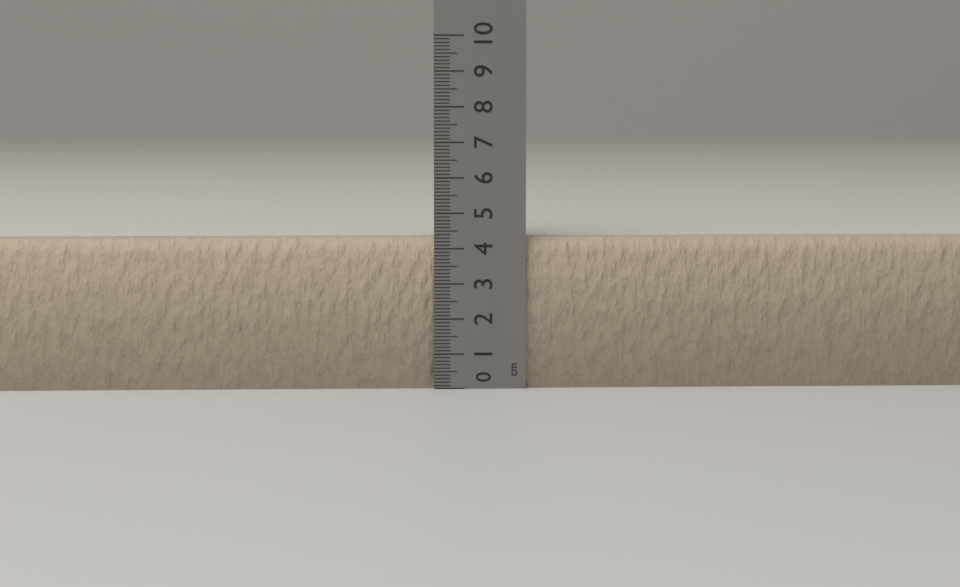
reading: 4.3 cm
